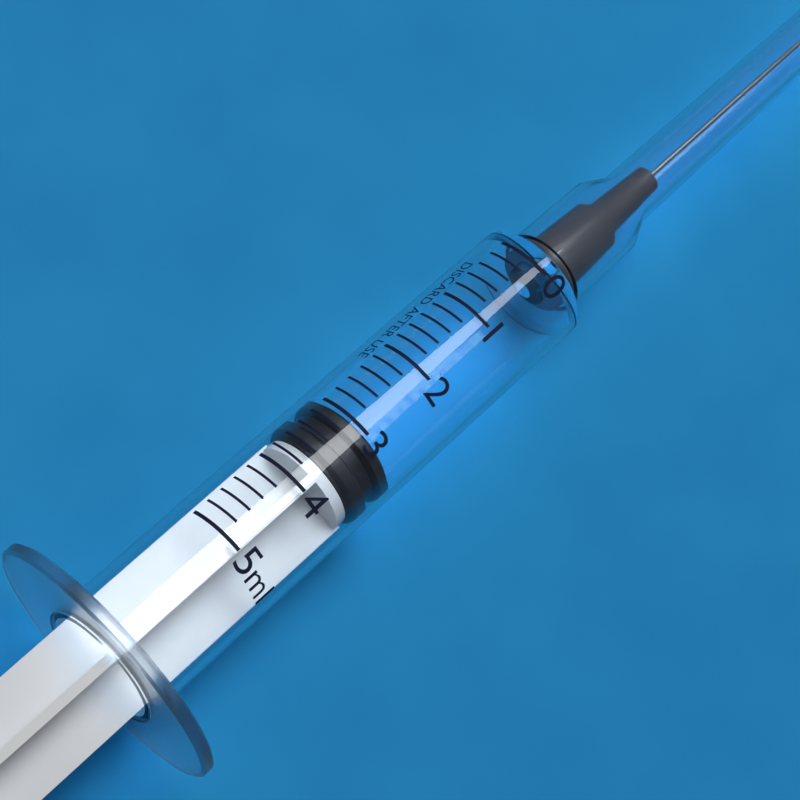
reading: 3.0 ml
